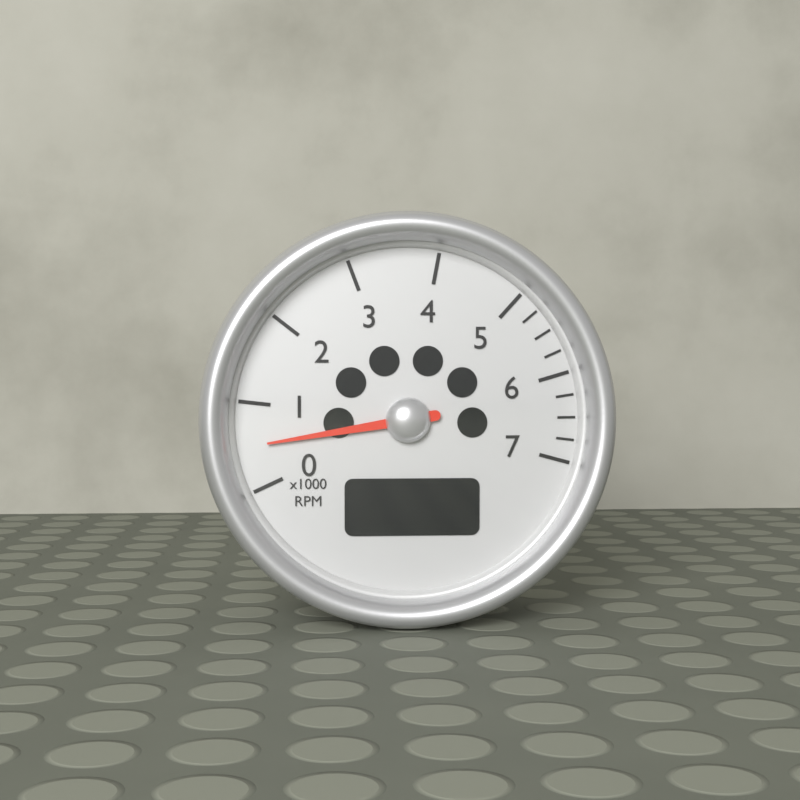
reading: 0.50 x1000 RPM
